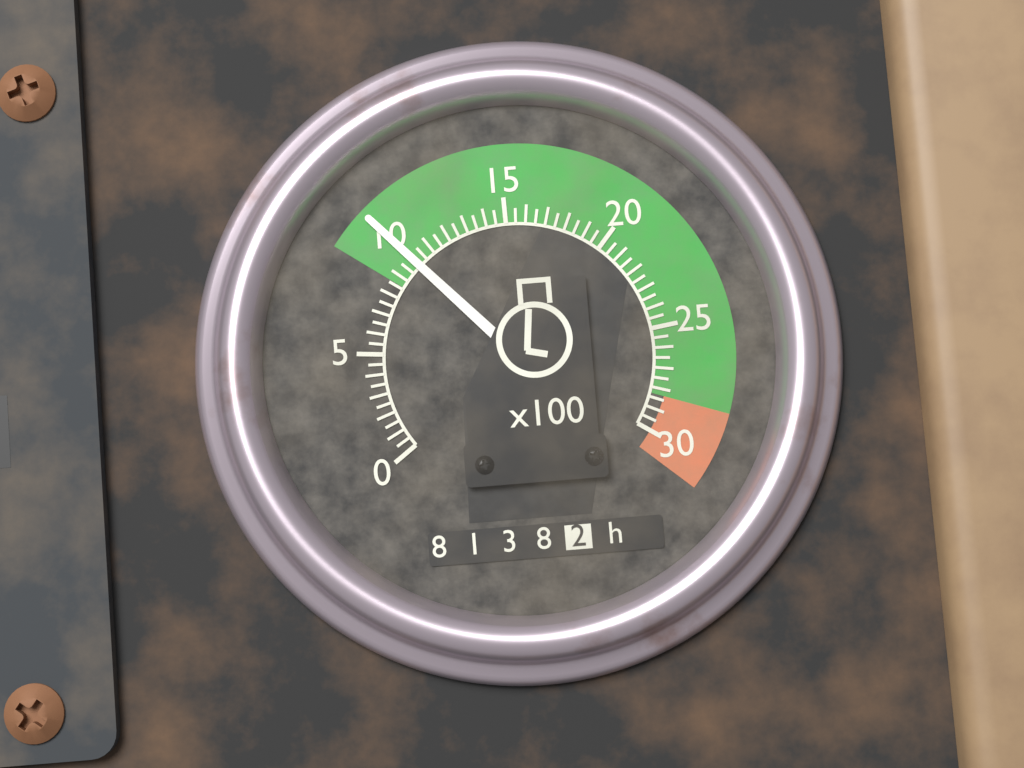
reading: 10.0 x100 rpm
